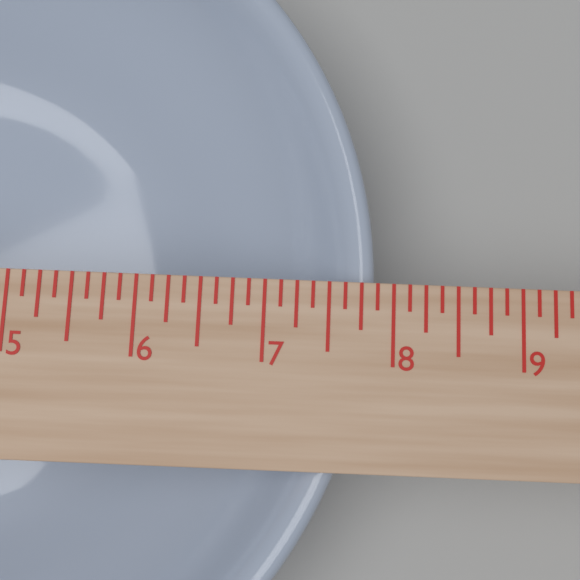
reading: 7.875 in
